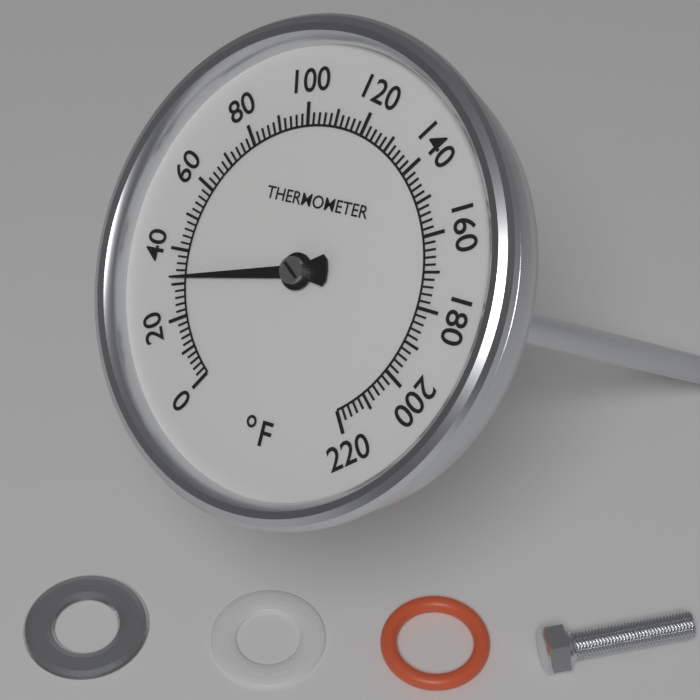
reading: 32 °F
